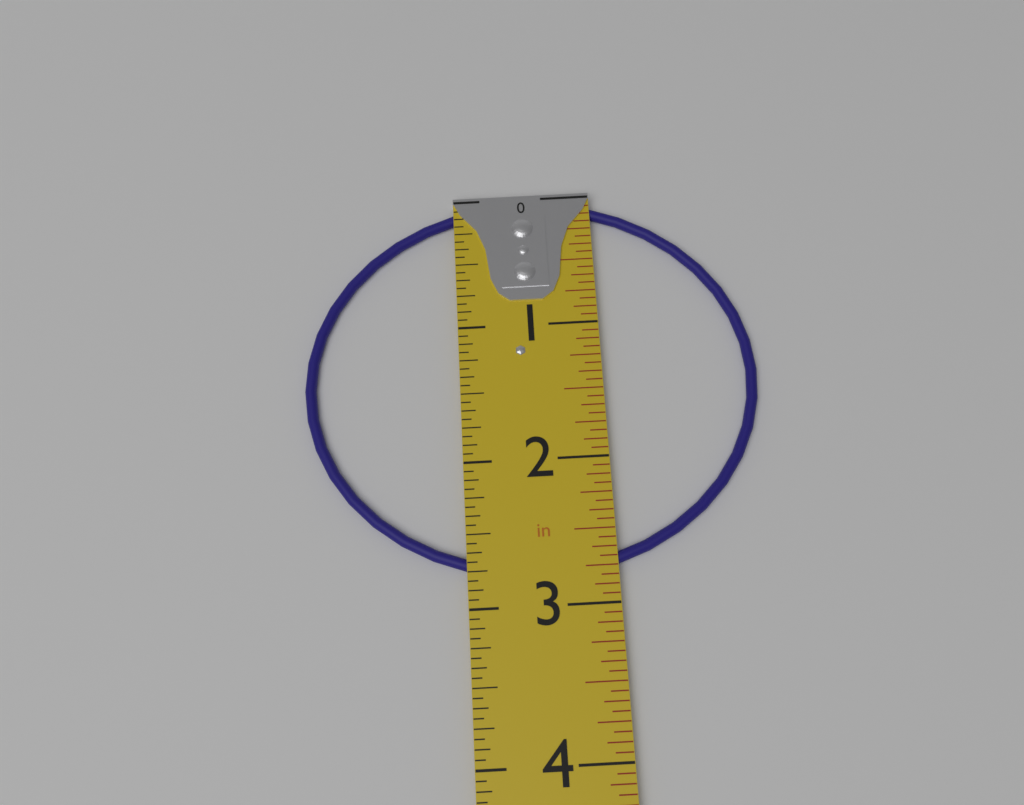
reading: 2.8125 in
